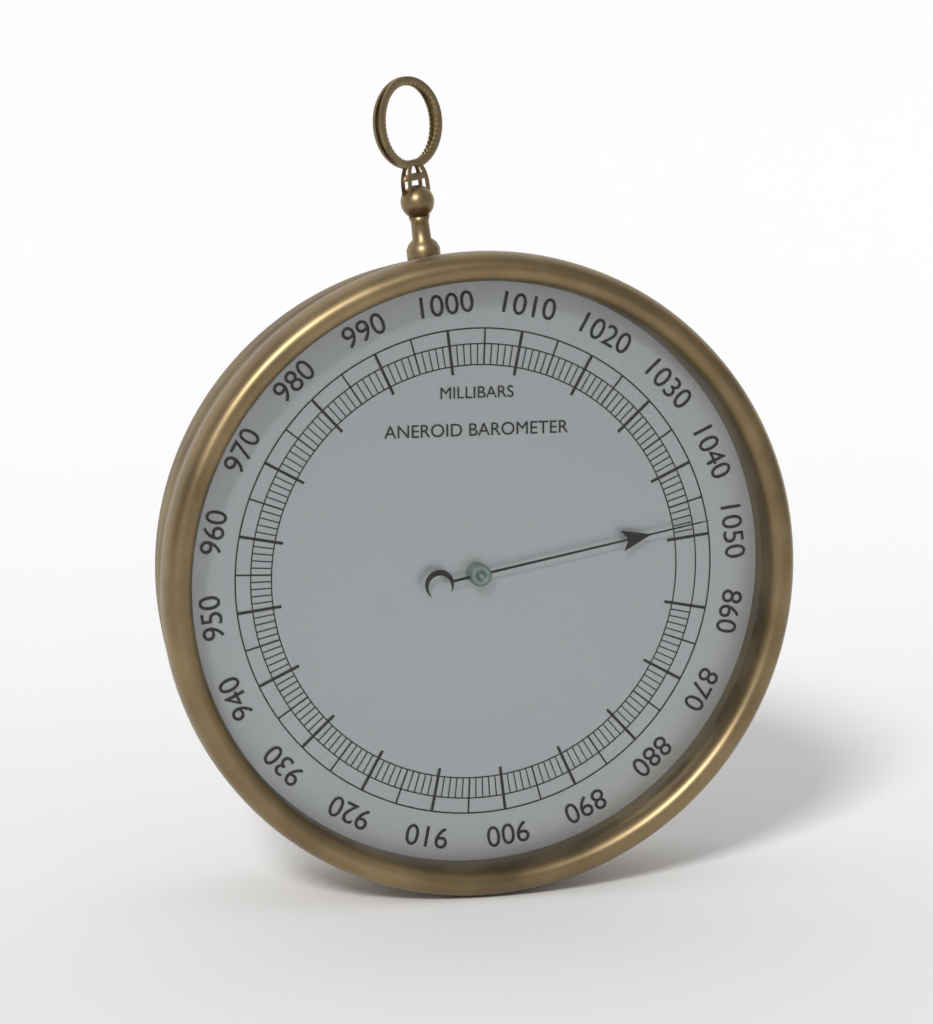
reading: 1048 mbar
